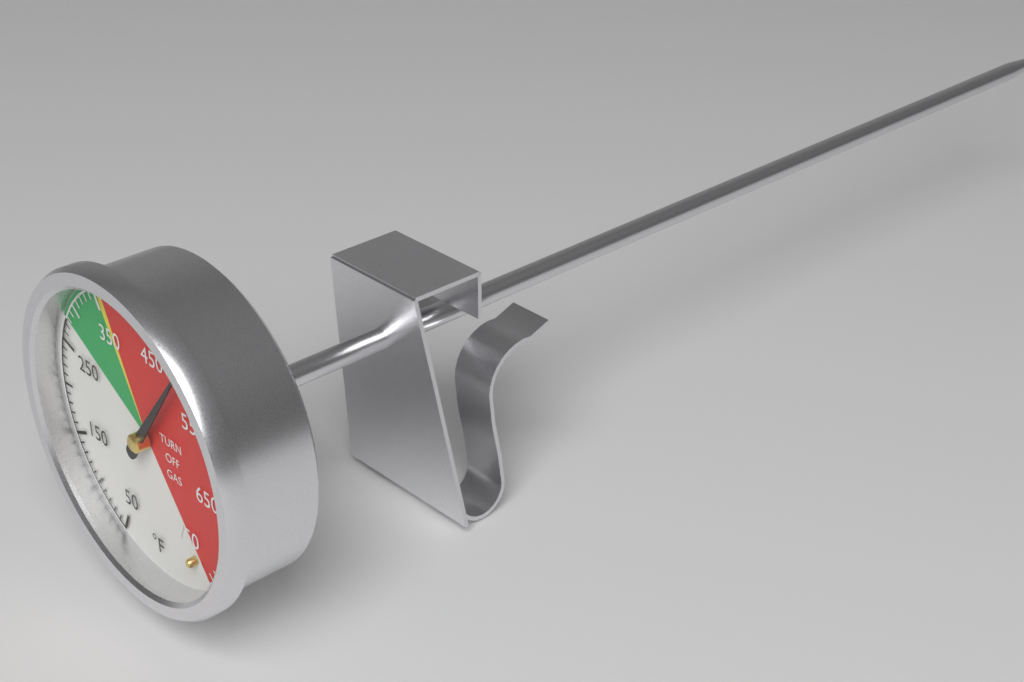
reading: 500 °F
